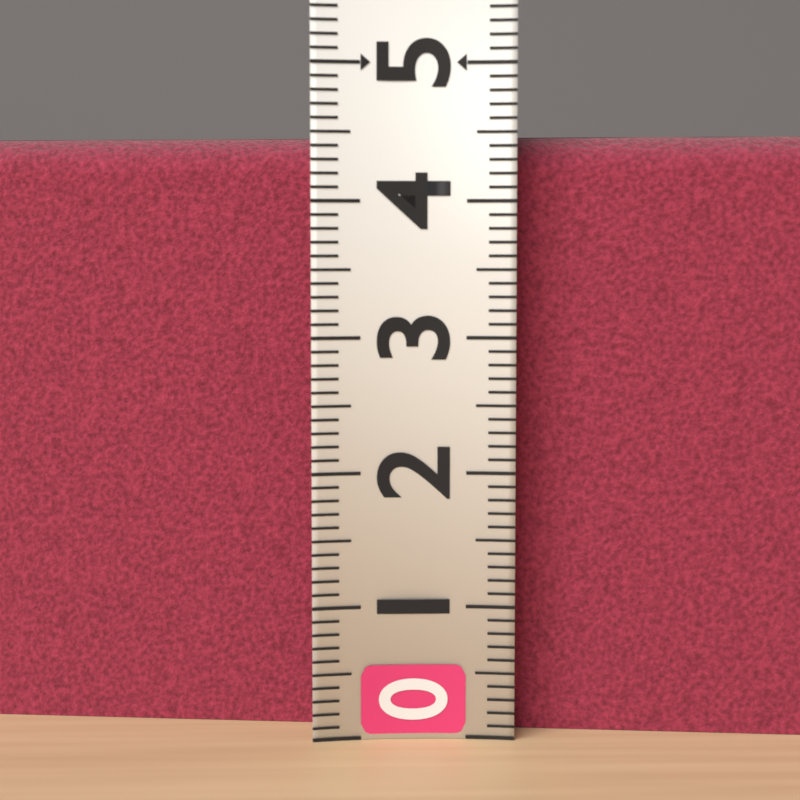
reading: 4.5 (no unit)
